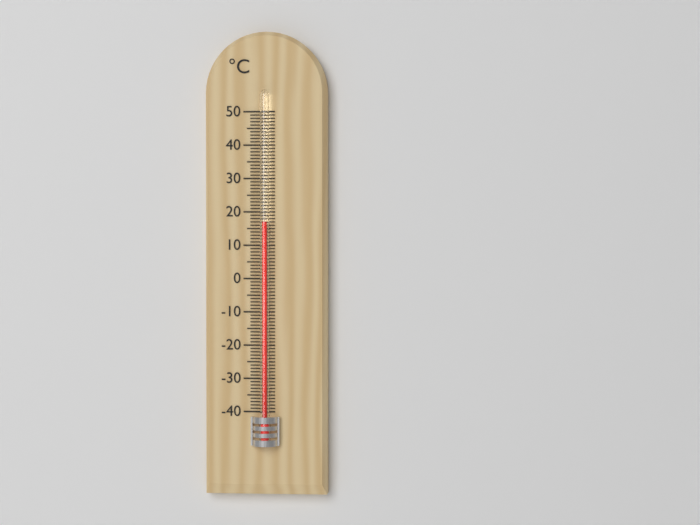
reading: 17 °C
